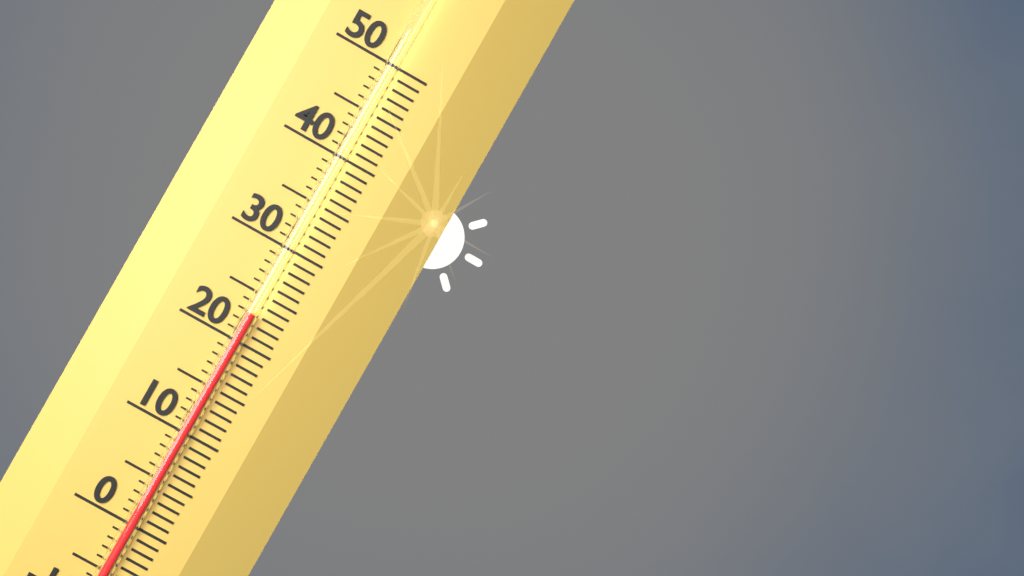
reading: 23 (no unit)
